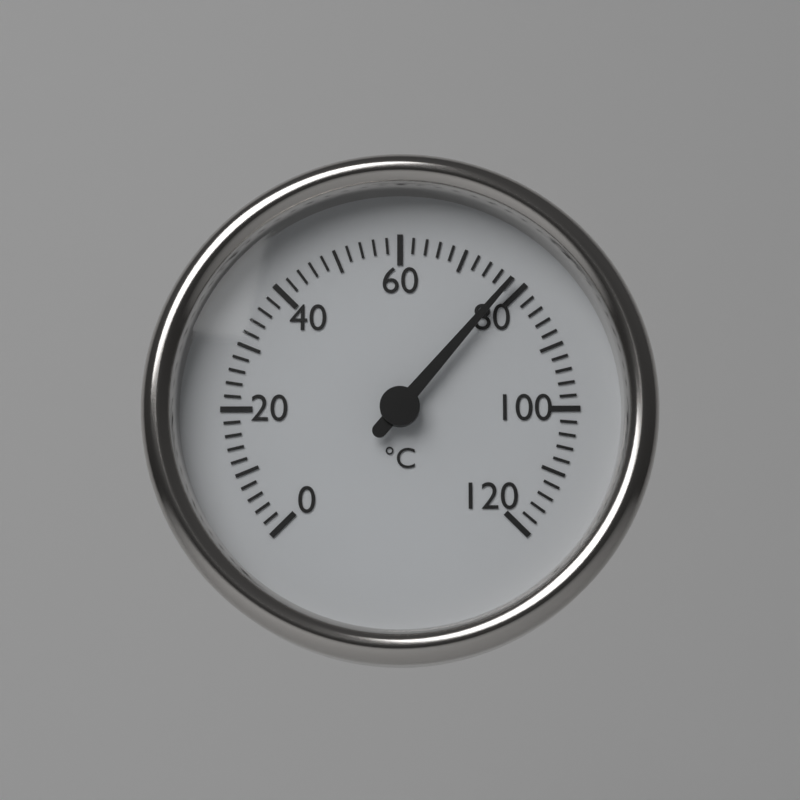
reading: 78 °C
